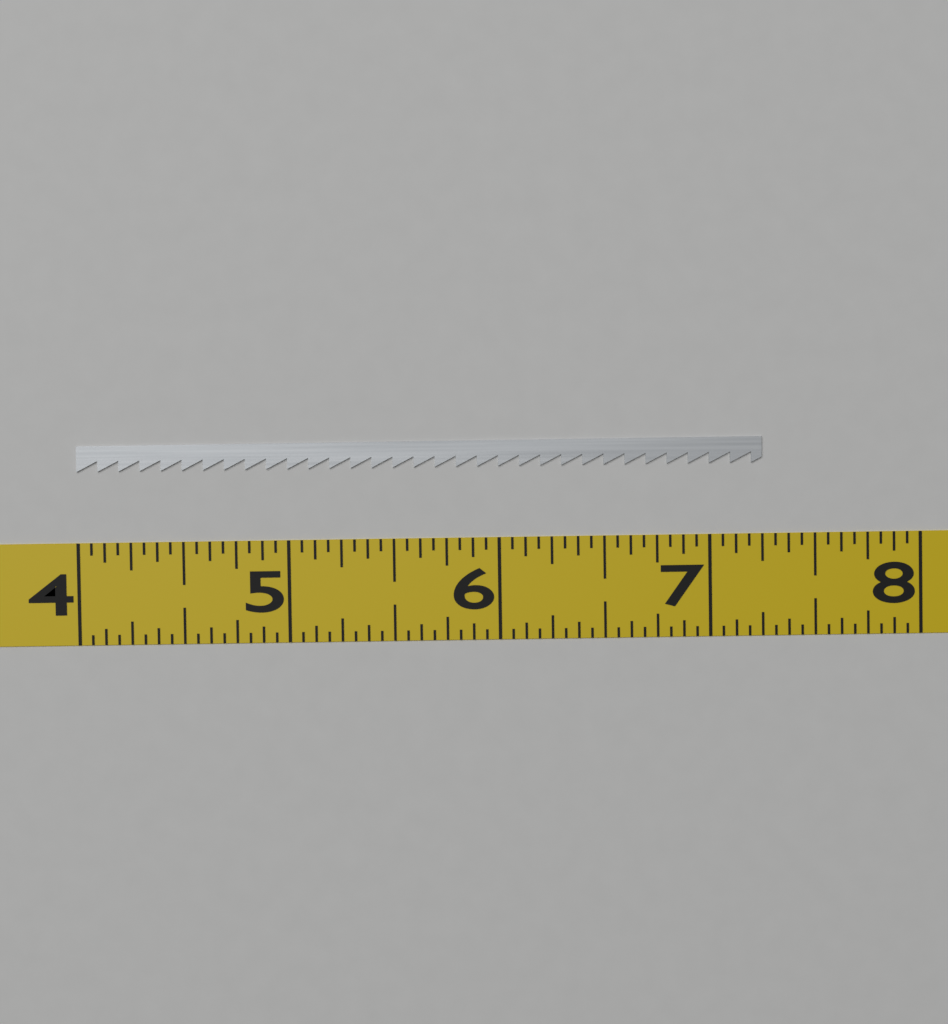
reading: 7.2500 (no unit)
